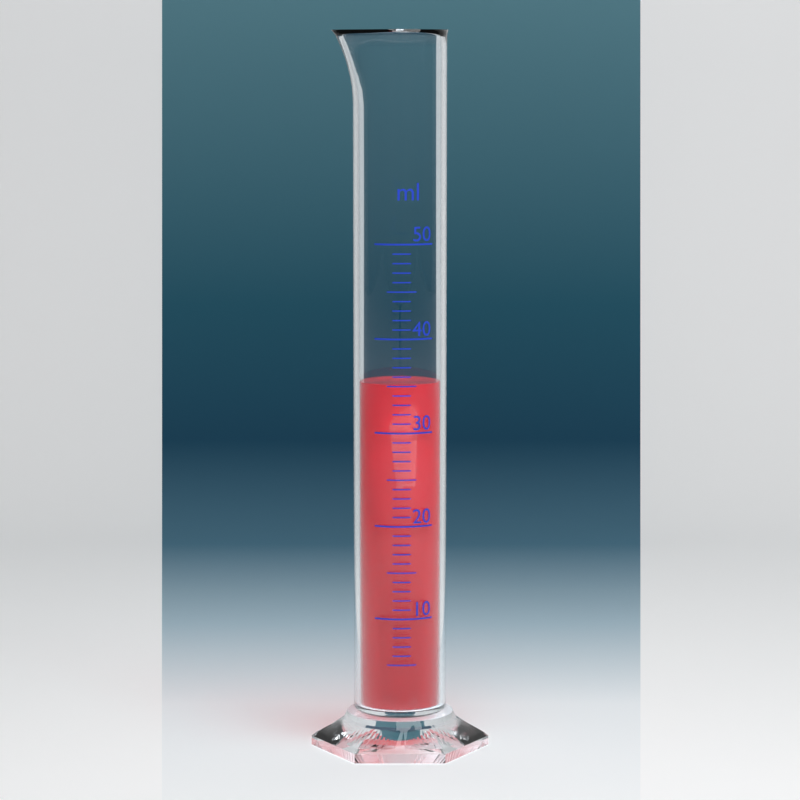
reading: 35 ml
